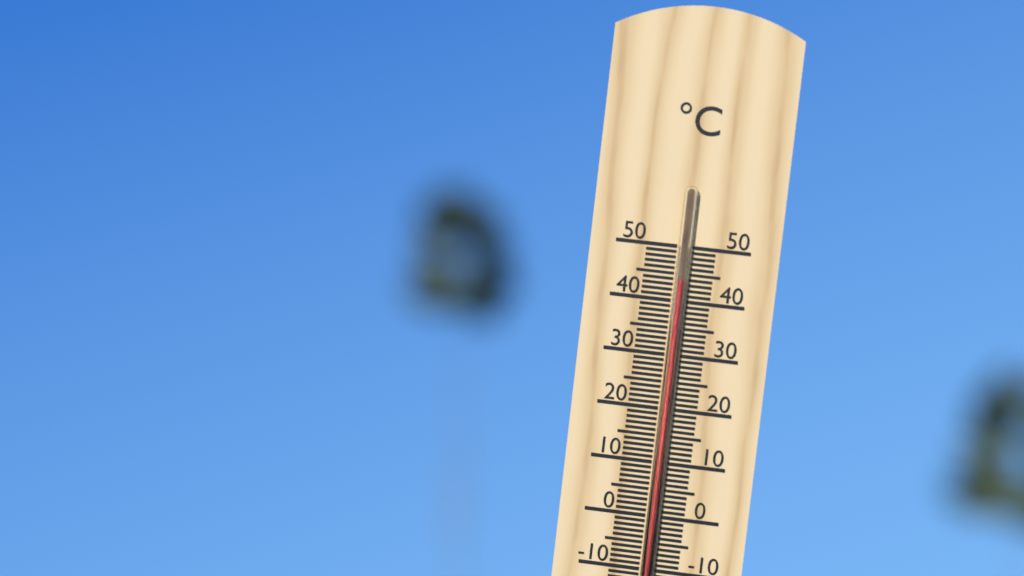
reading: 44 °C
